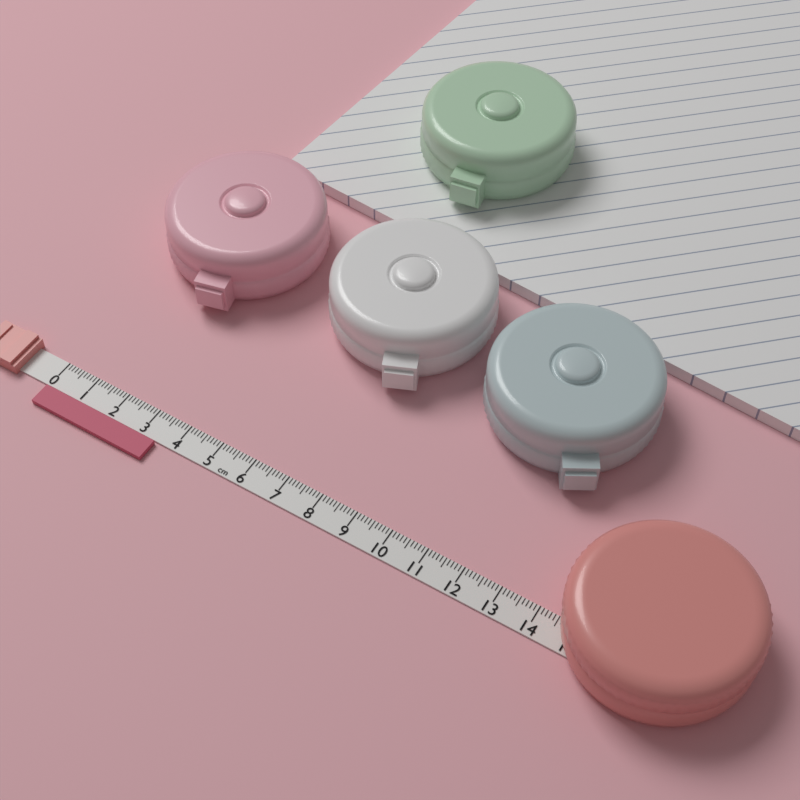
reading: 3.5 cm
